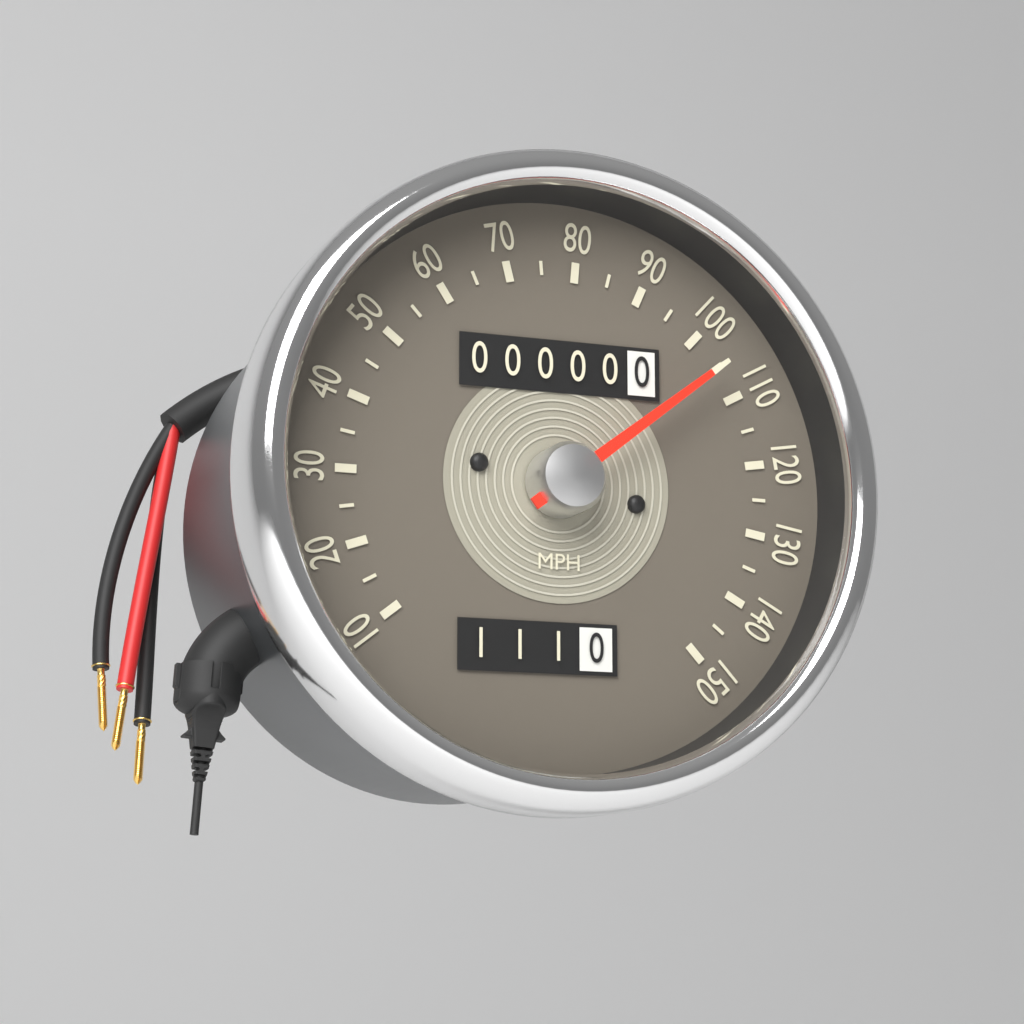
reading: 105 MPH
